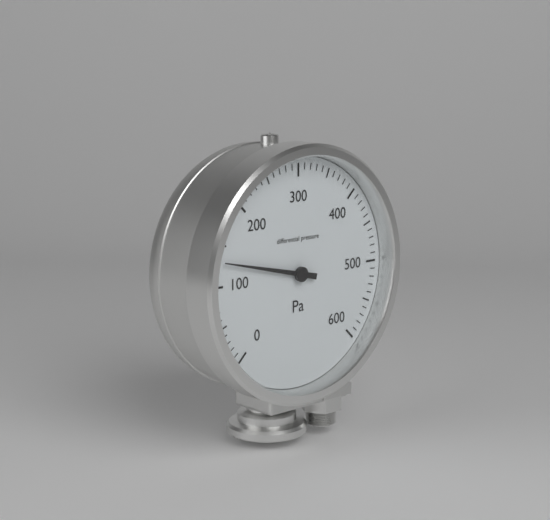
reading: 130 Pa
